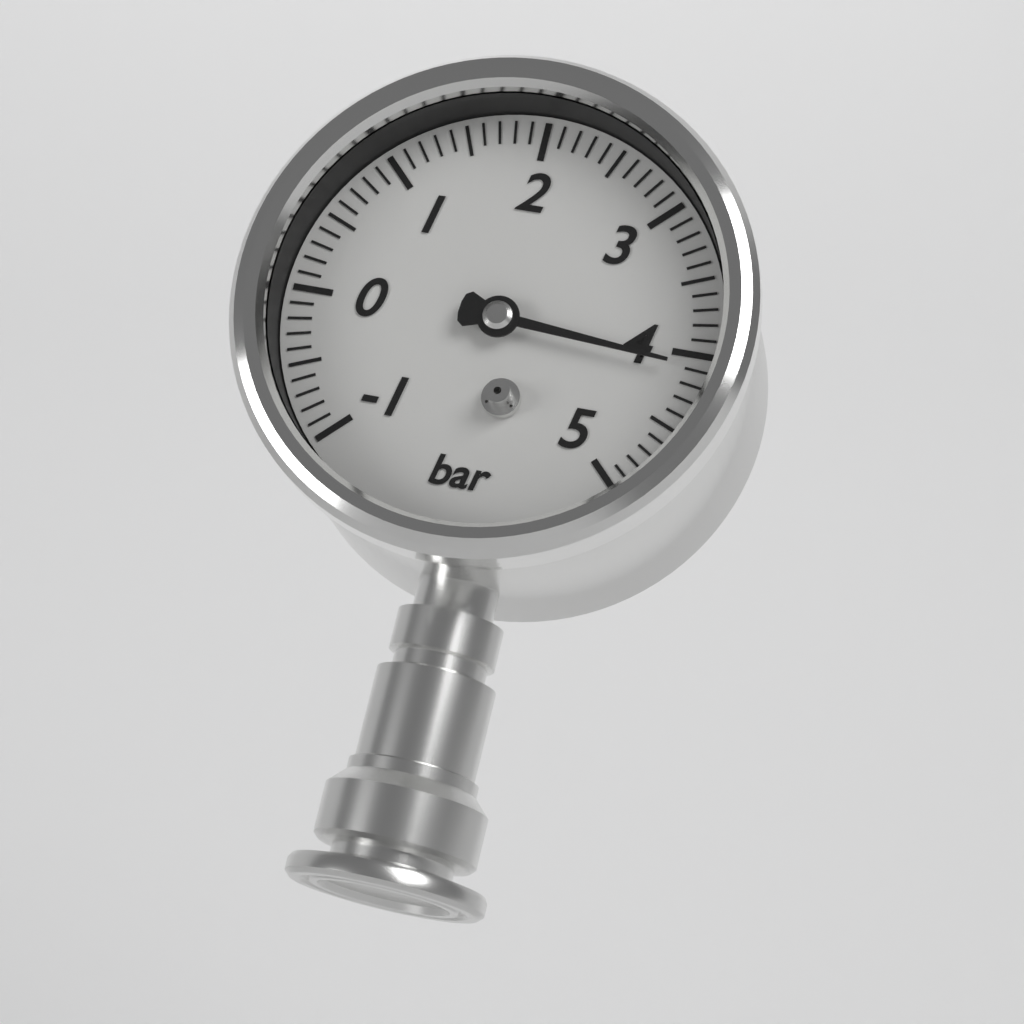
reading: 4.1 bar
